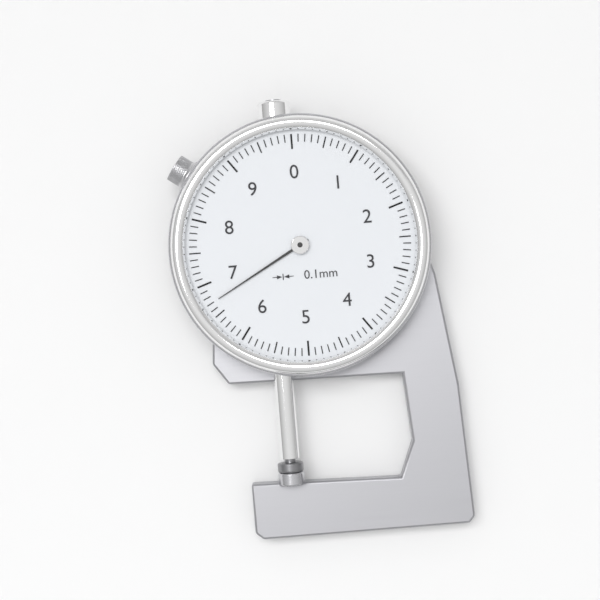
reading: 6.7 mm
